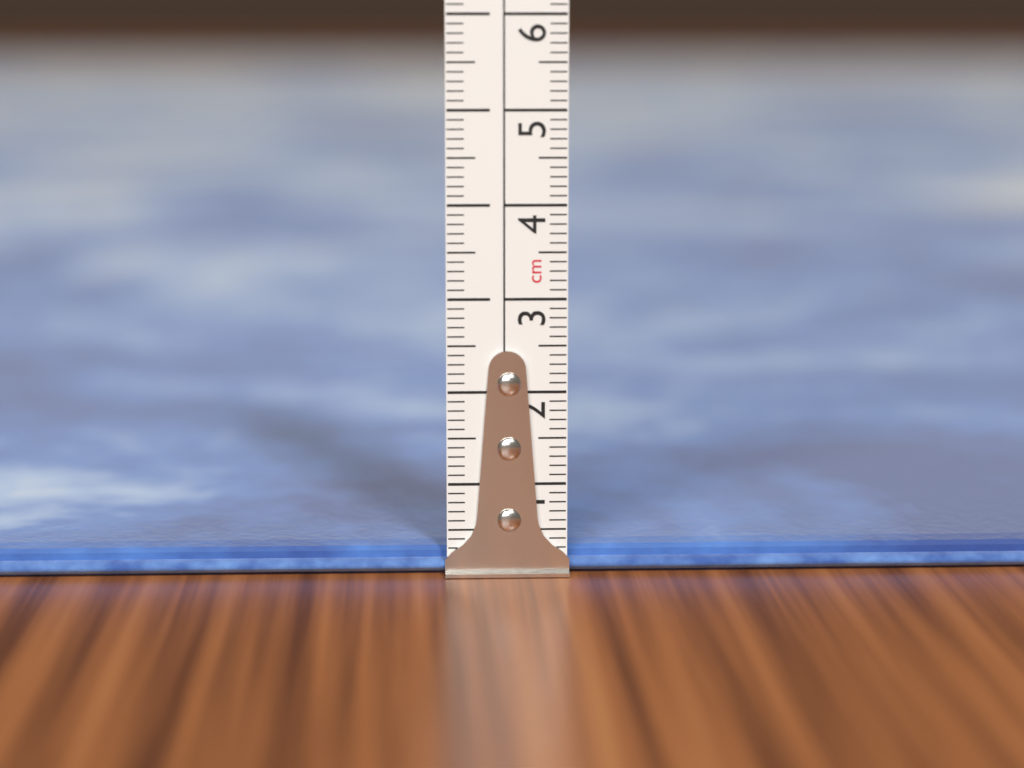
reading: 0.3 cm
